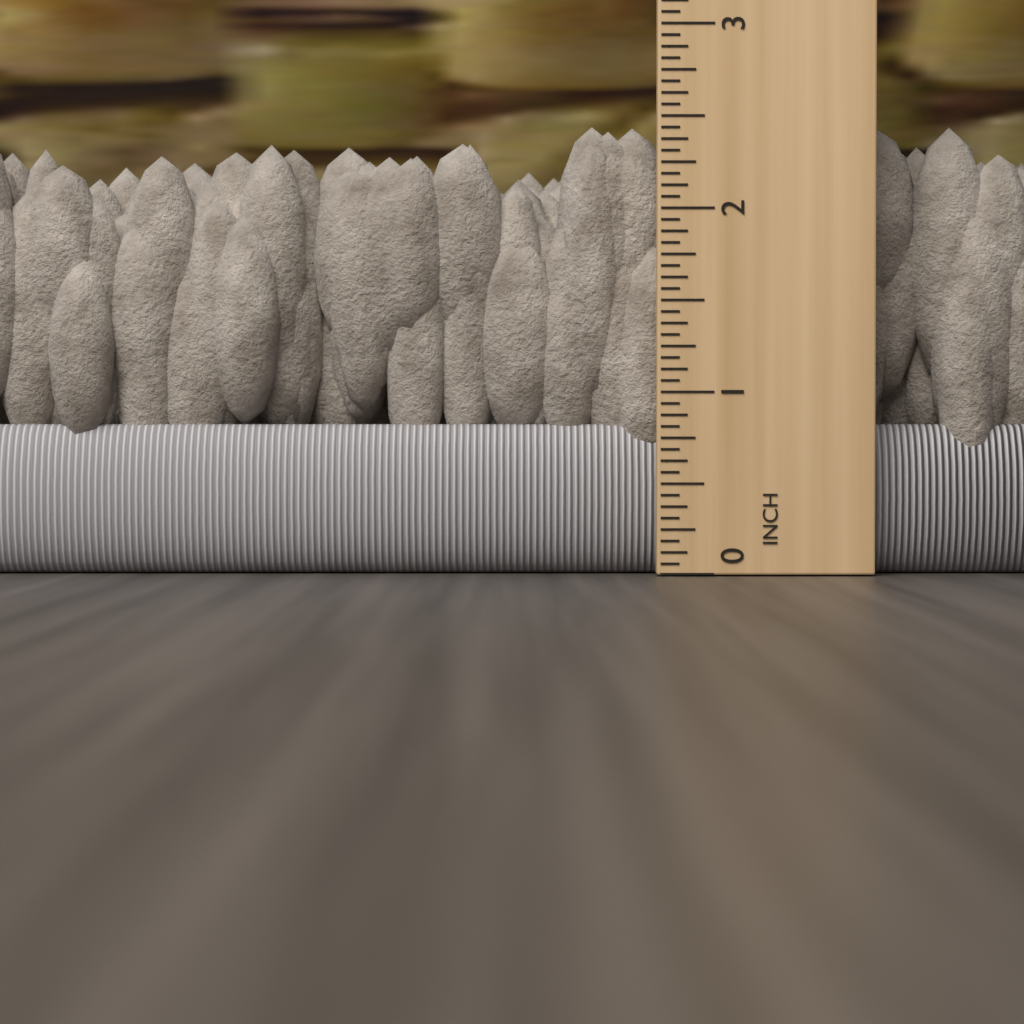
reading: 2.5000 in
